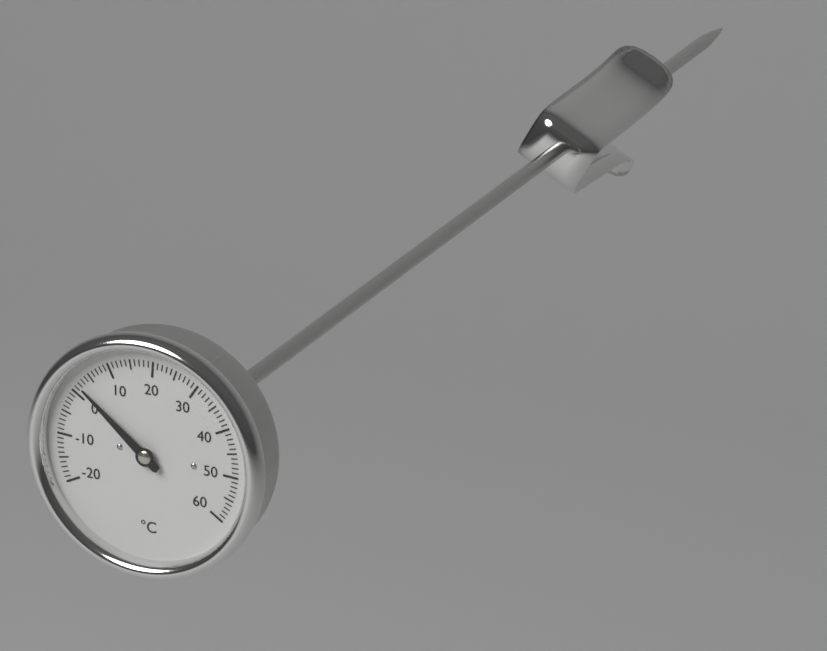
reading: 2 °C
